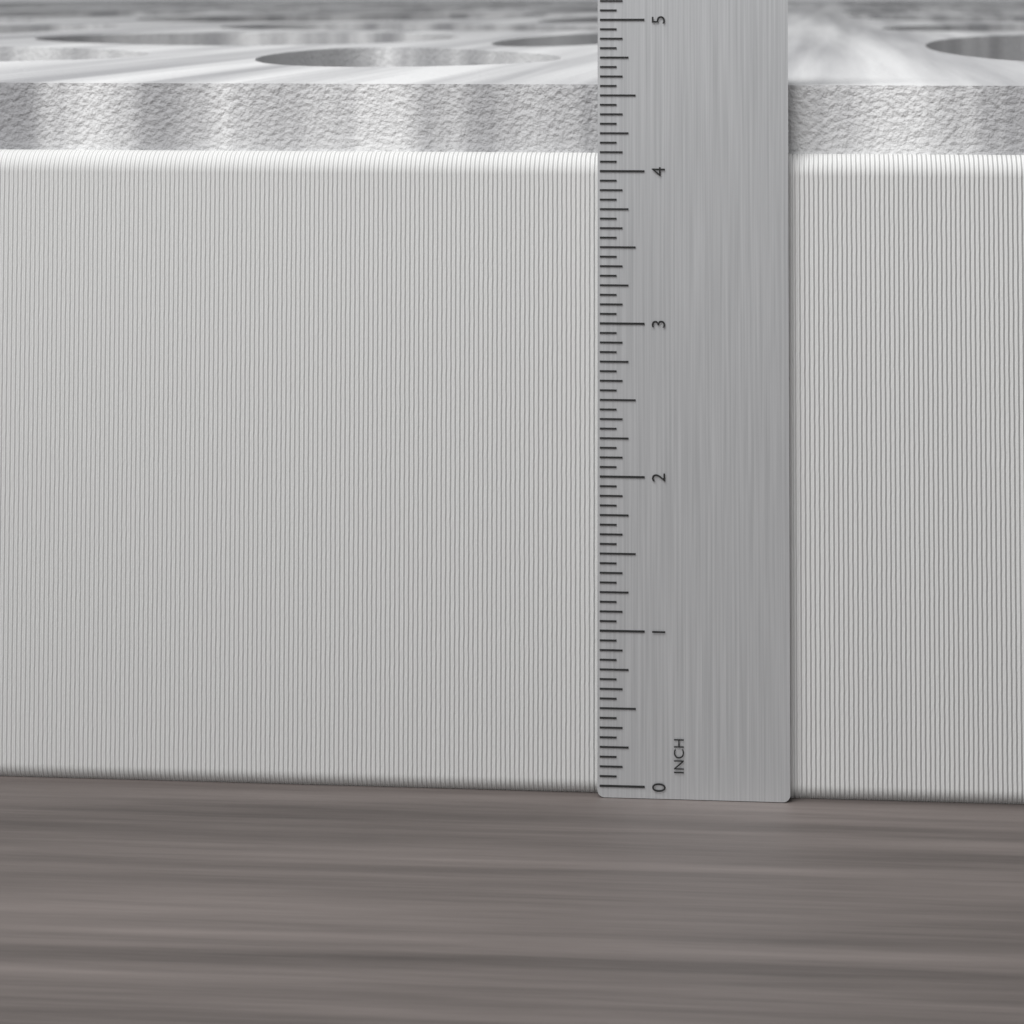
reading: 4.5625 in
